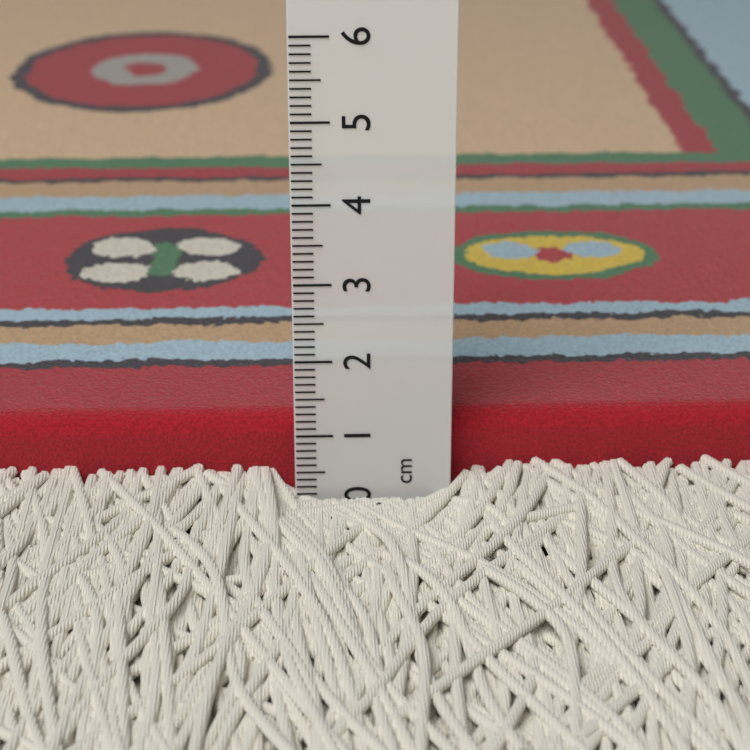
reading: 1.1 cm
